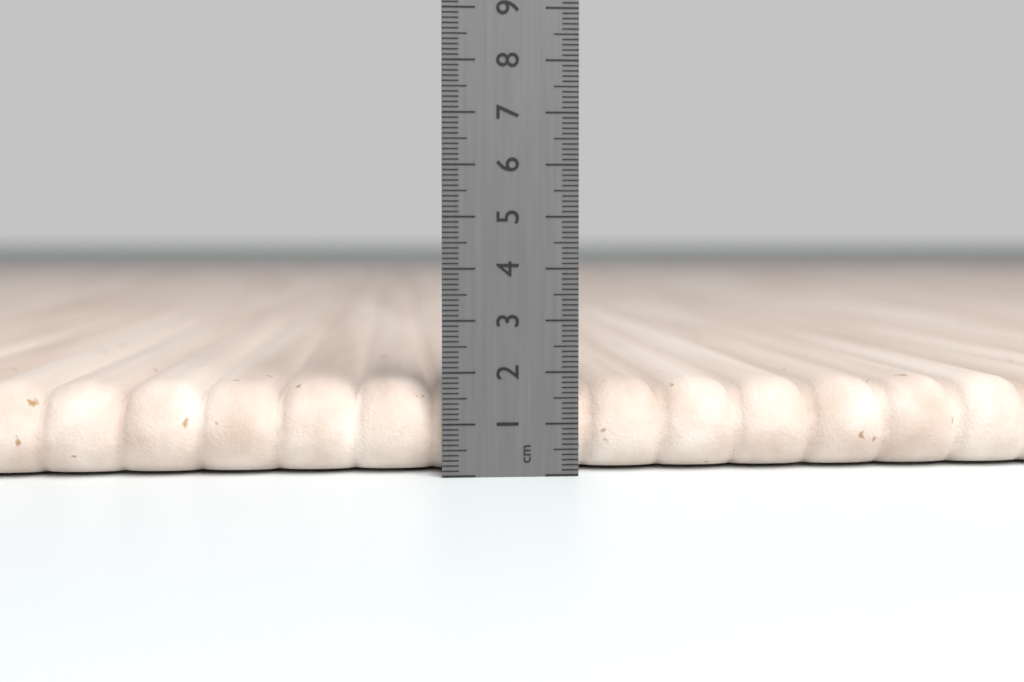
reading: 1.8 cm
